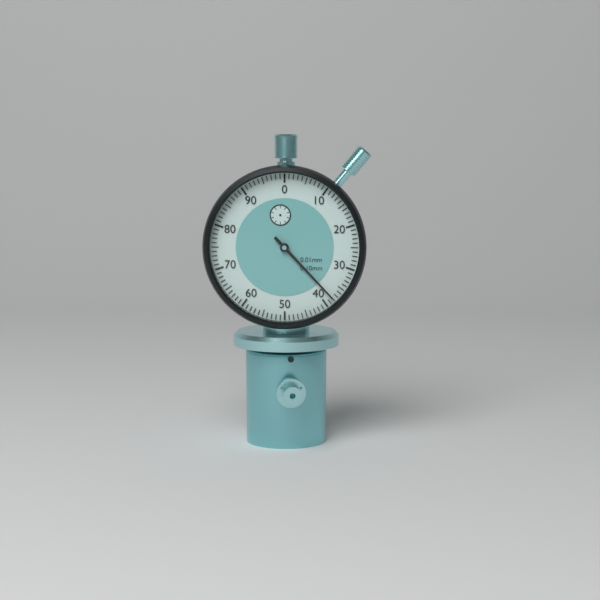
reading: 0.38 mm
